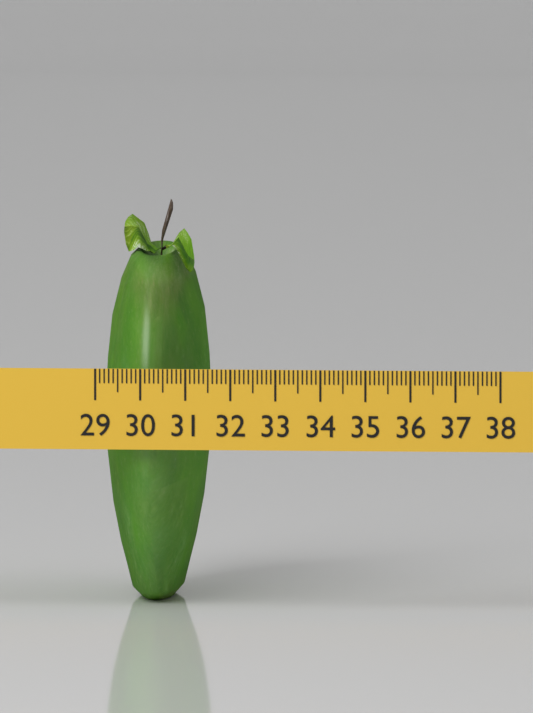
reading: 31.3 (no unit)
